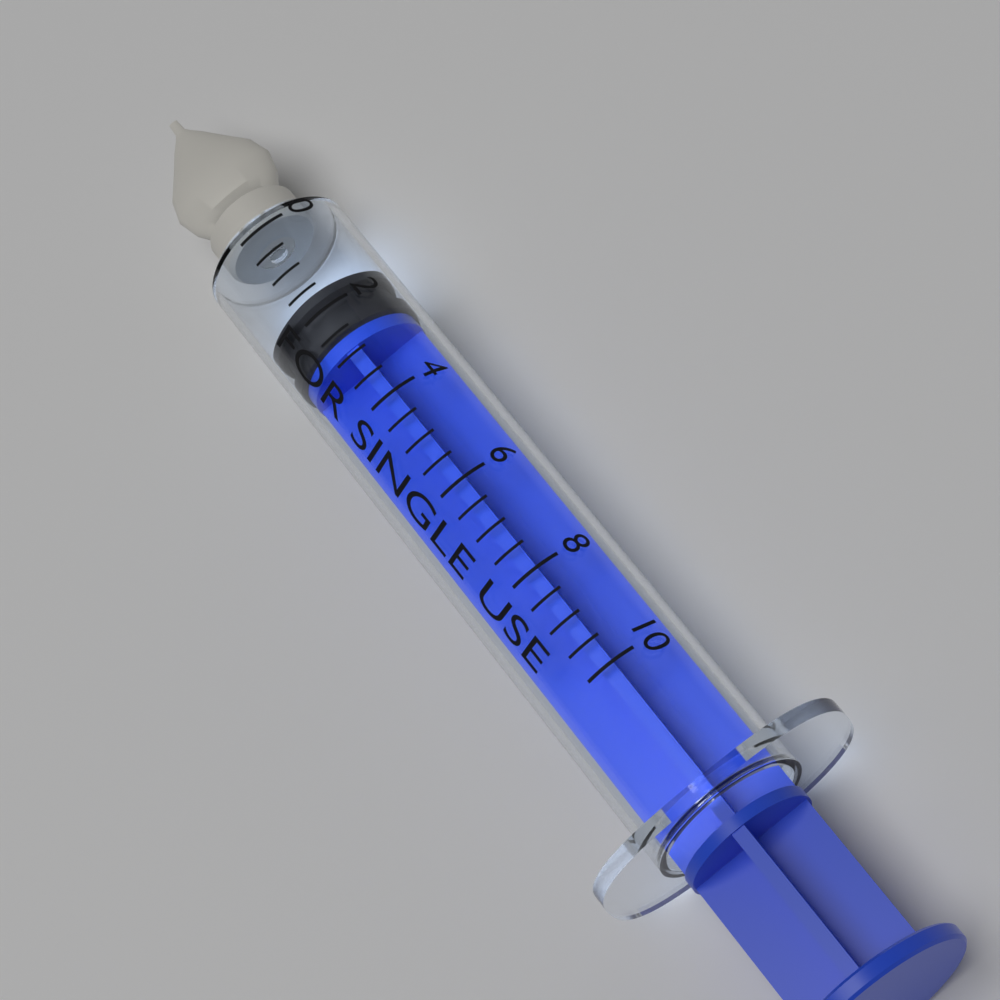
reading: 1.5 (no unit)
